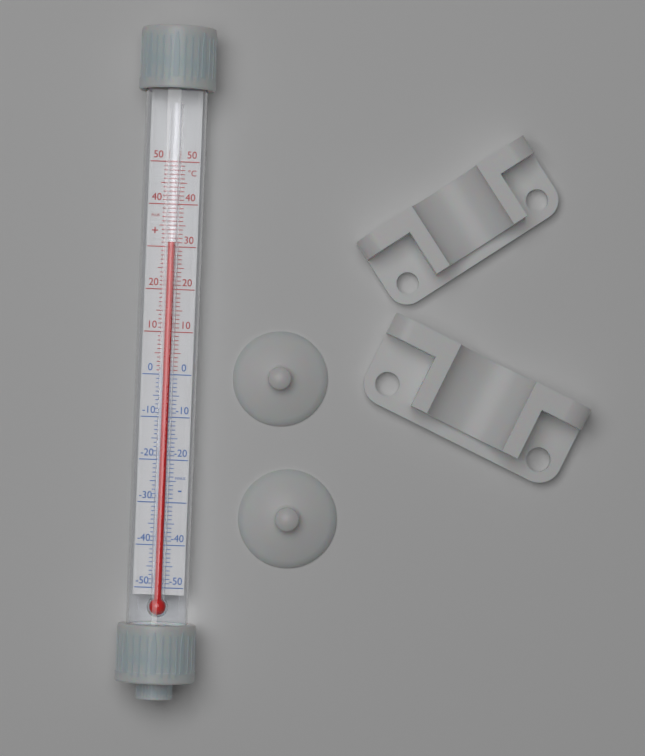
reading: 31 °C
